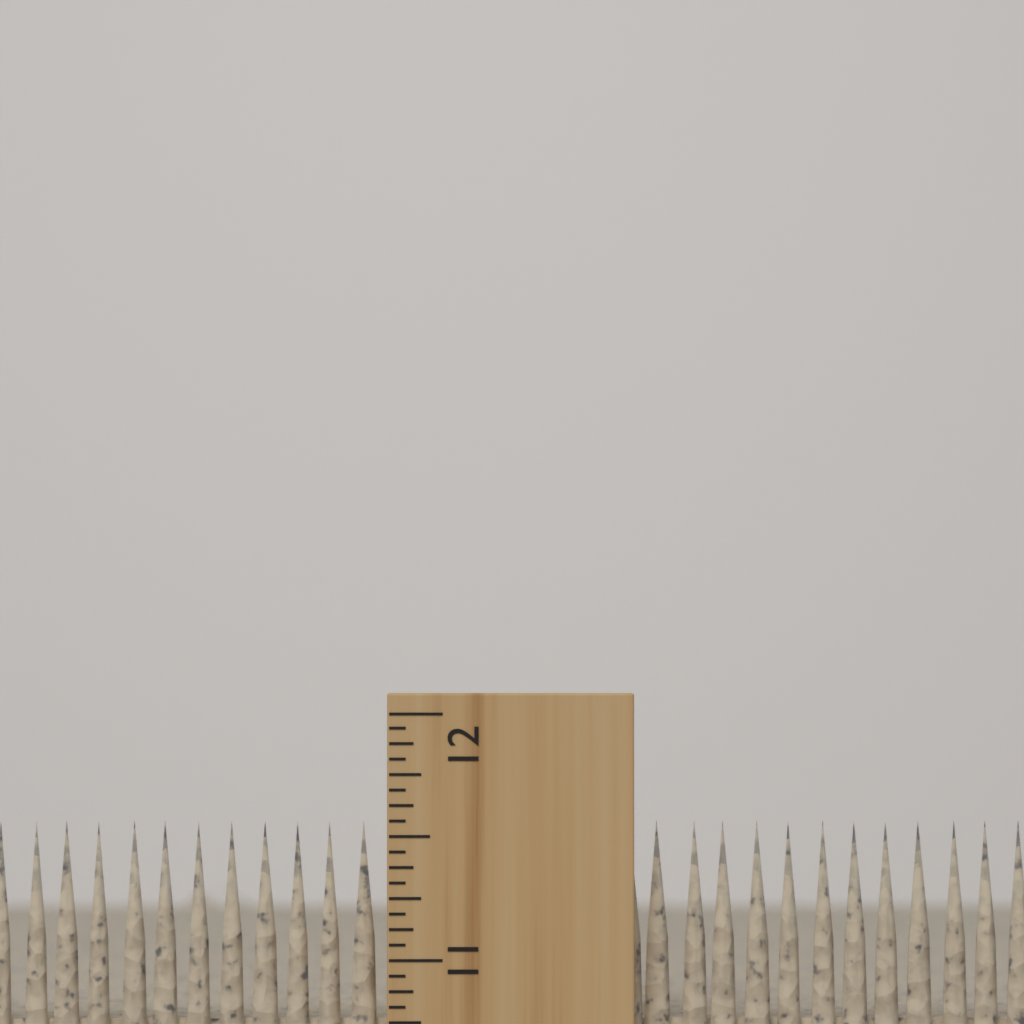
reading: 11.5625 inch
